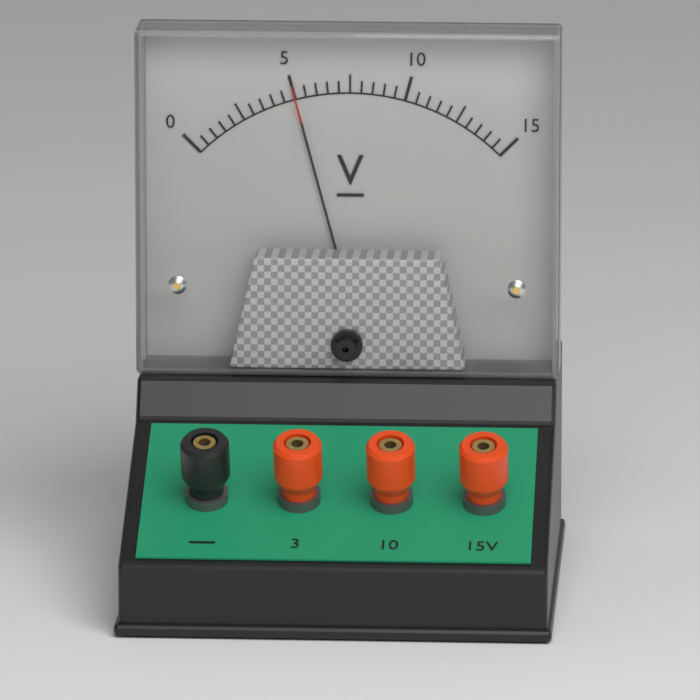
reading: 5.0 V
